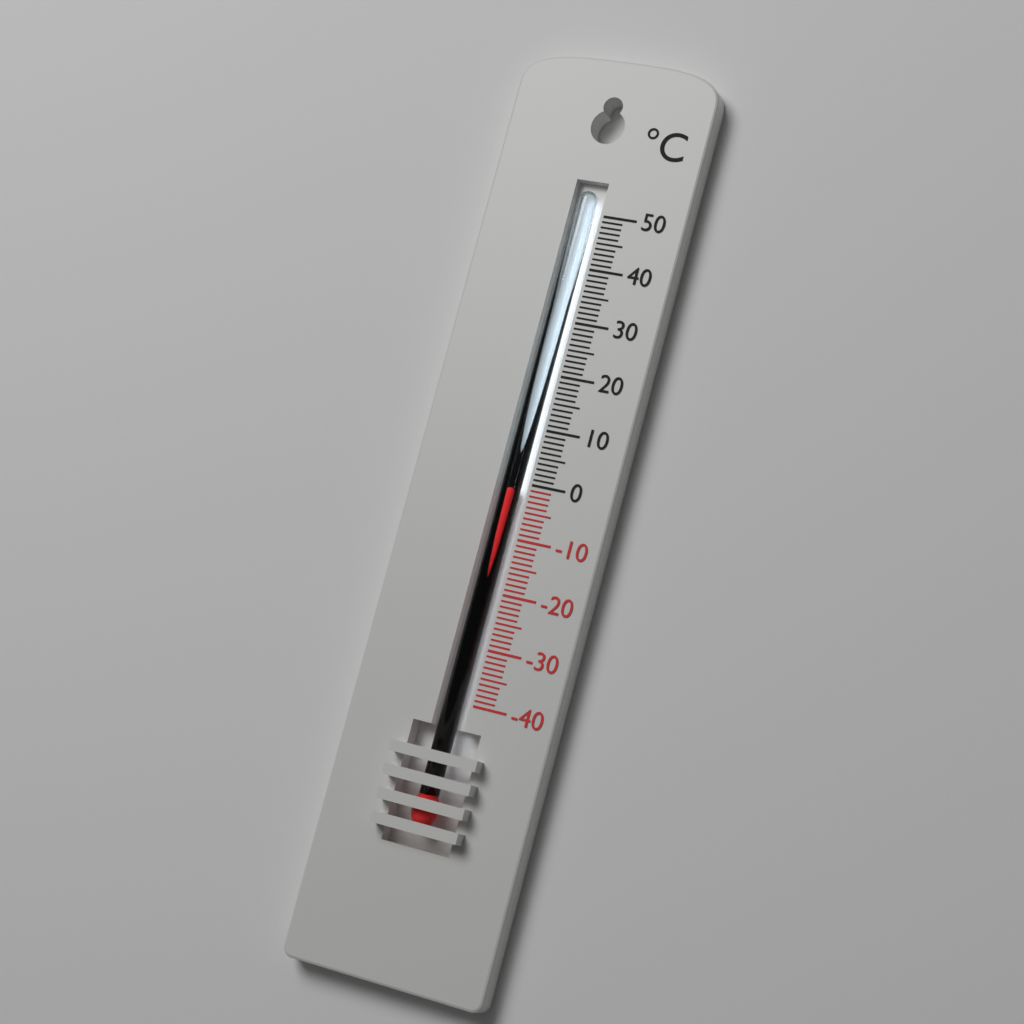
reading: -1 °C
